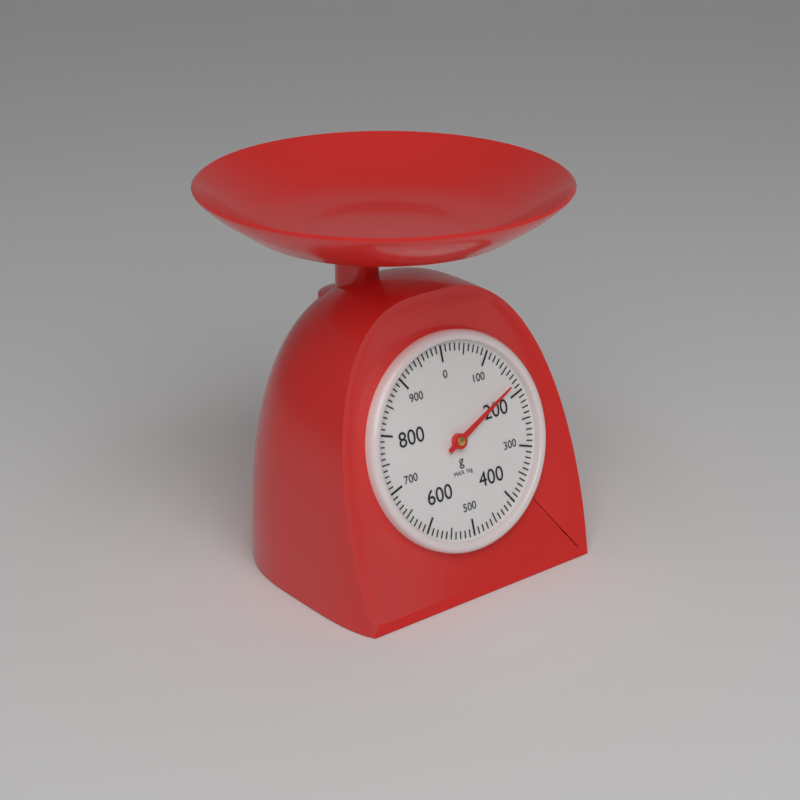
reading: 180 g
